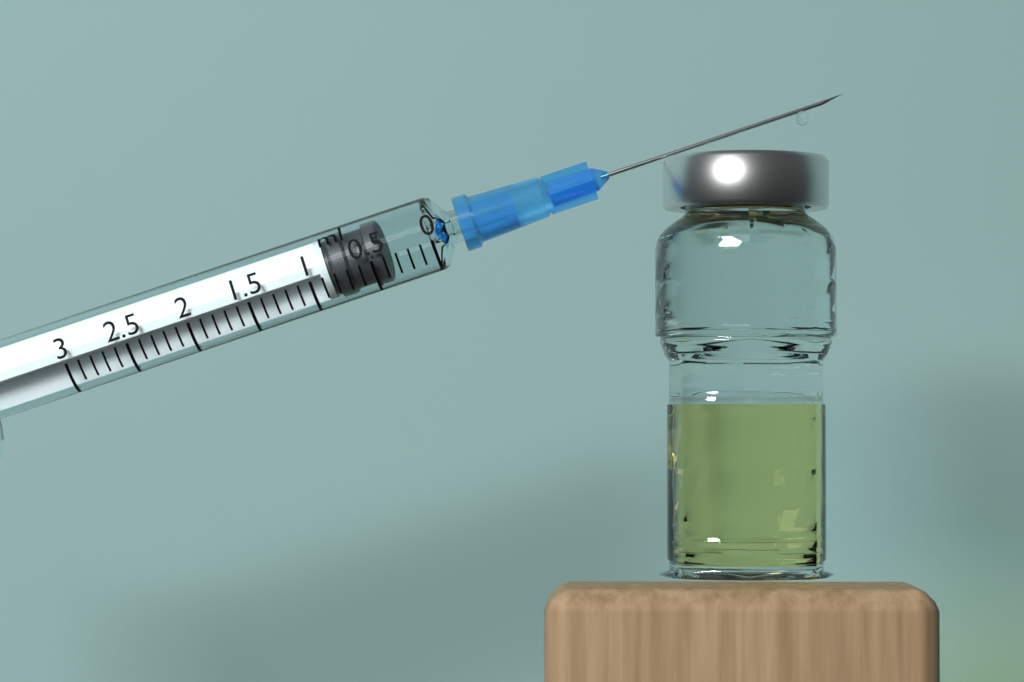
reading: 0.4 ml
